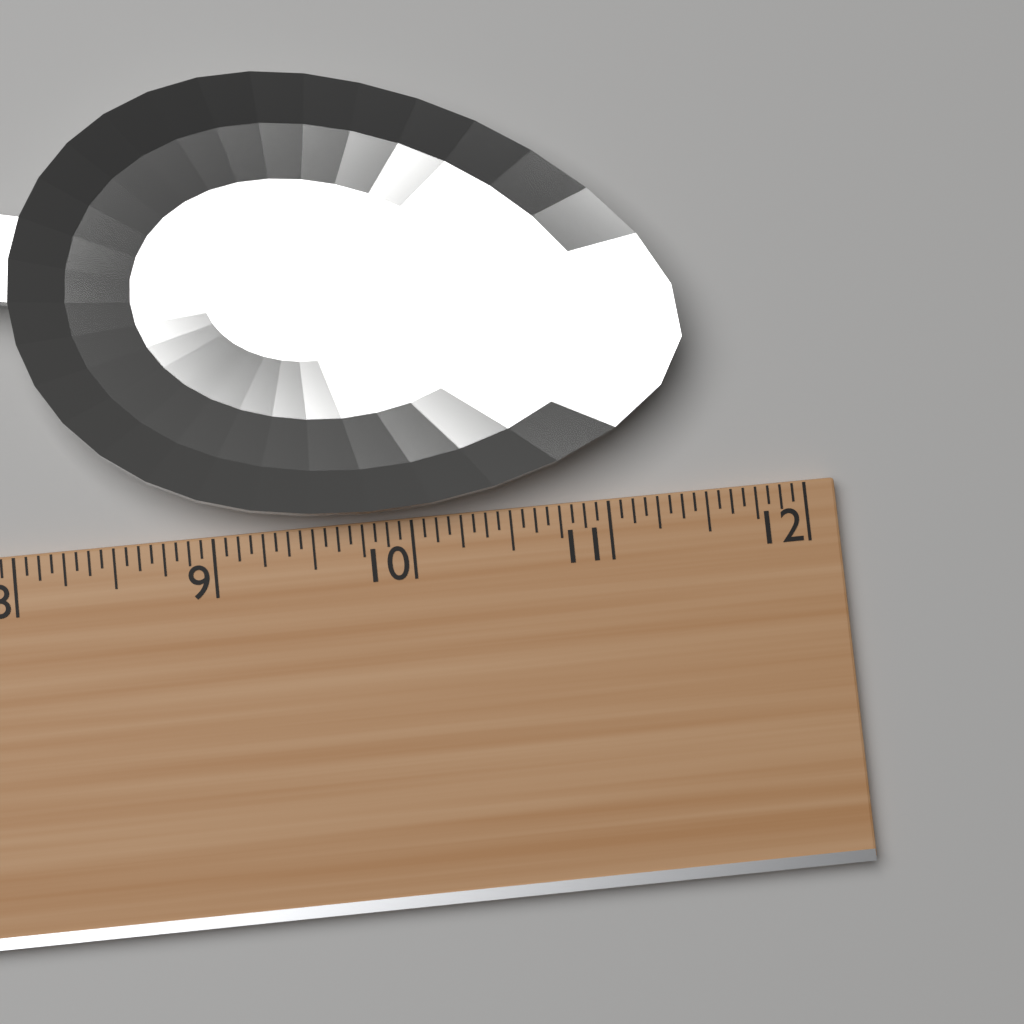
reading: 11.4375 (no unit)
